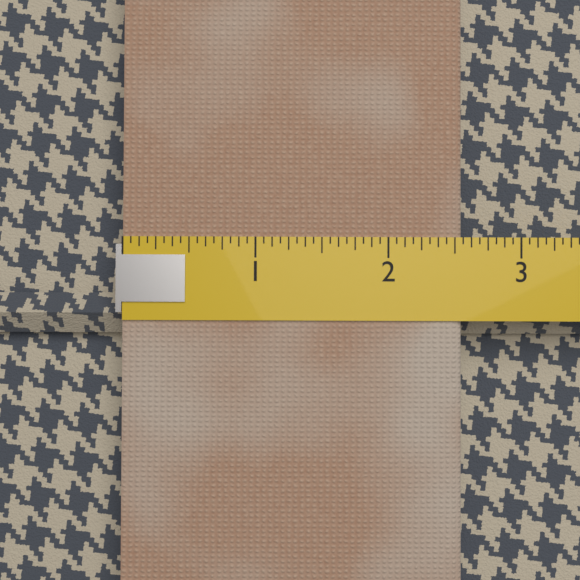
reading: 2.5625 (no unit)
